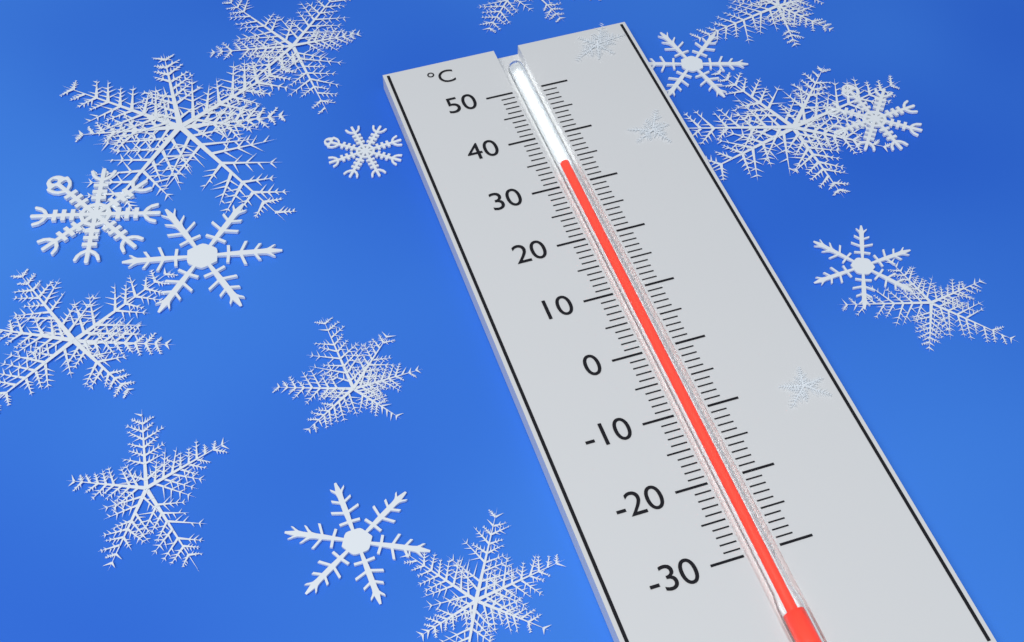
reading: 34 °C
